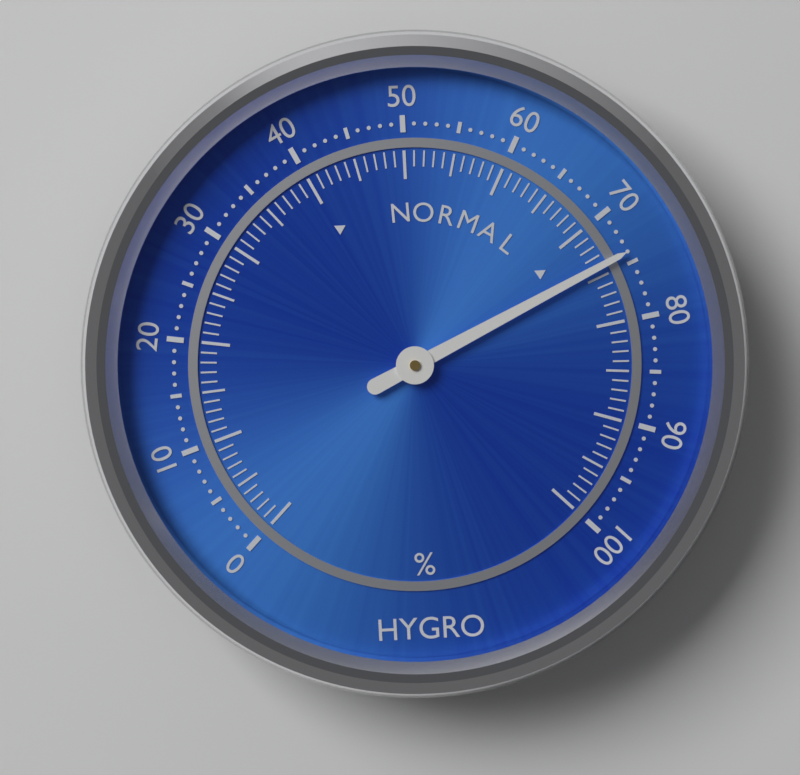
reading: 74 %
